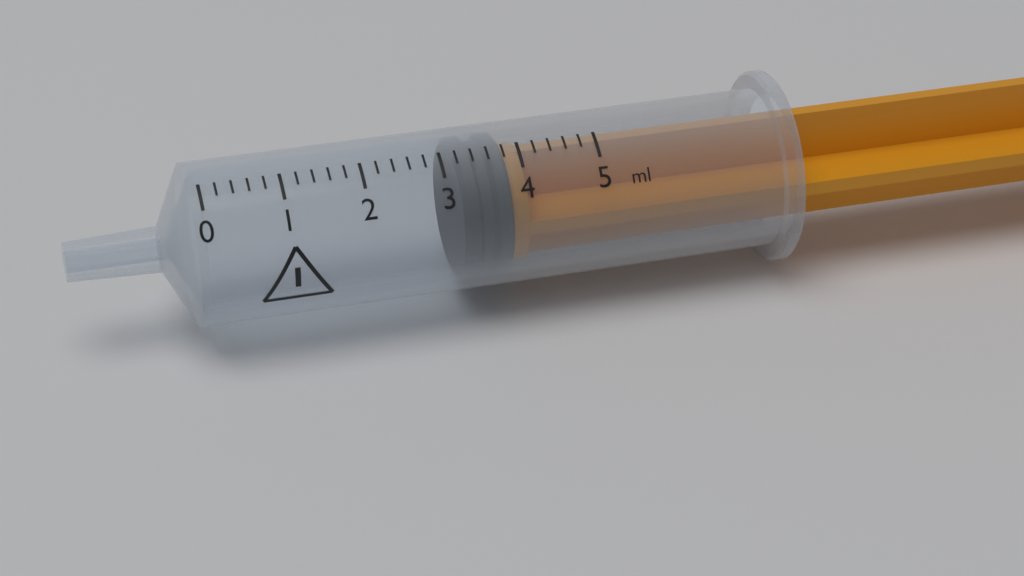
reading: 3.2 ml
